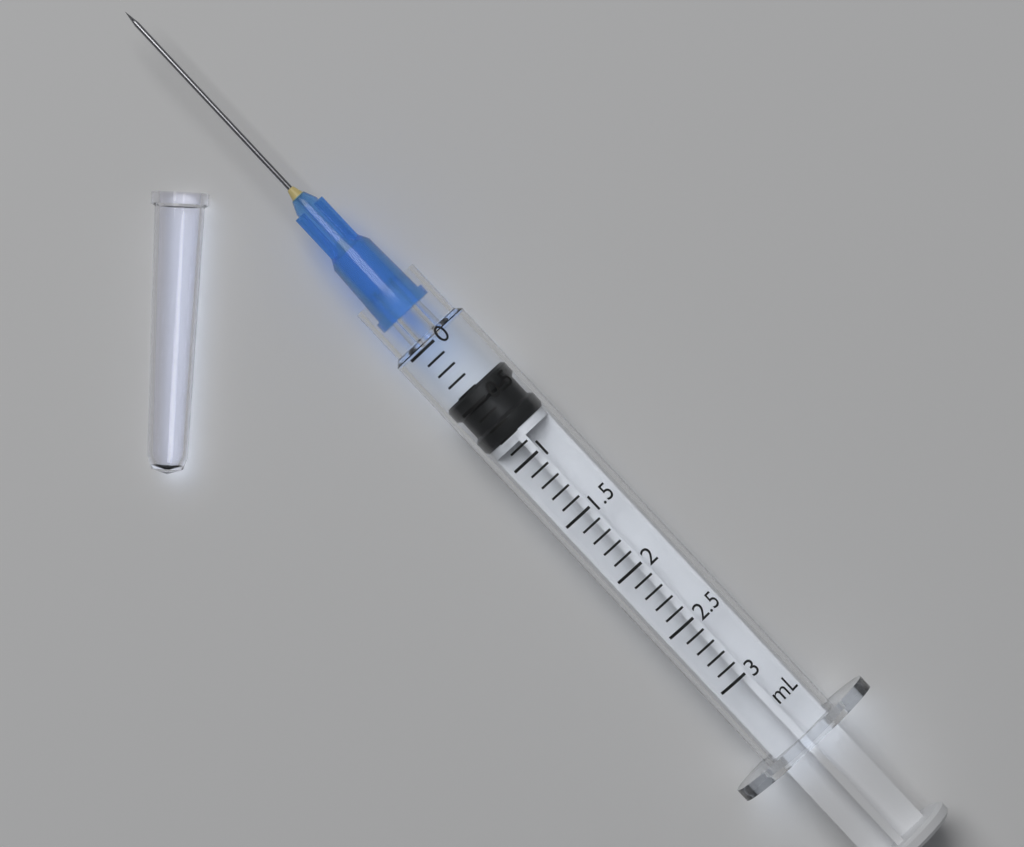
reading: 0.4 mL
